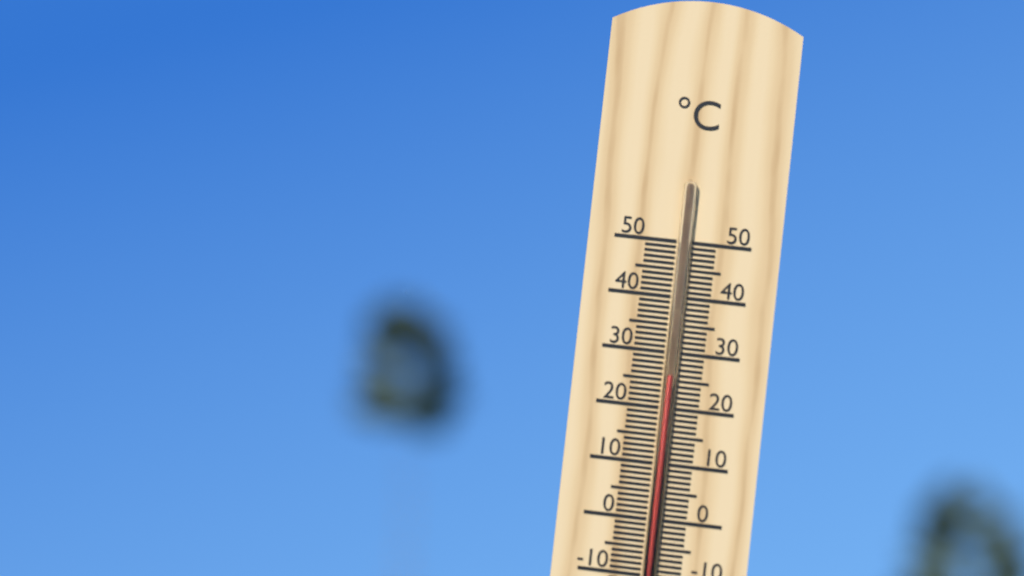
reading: 26 °C
